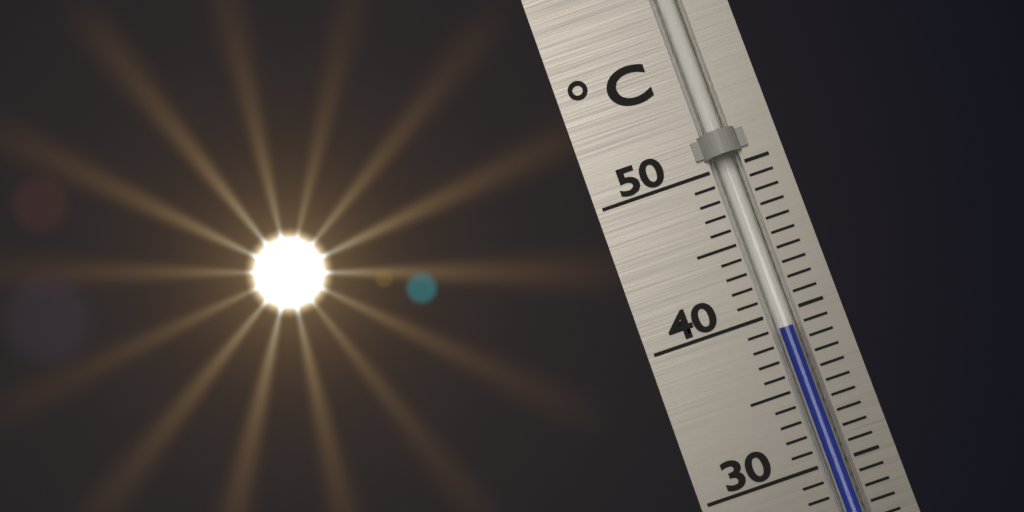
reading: 39 °C
